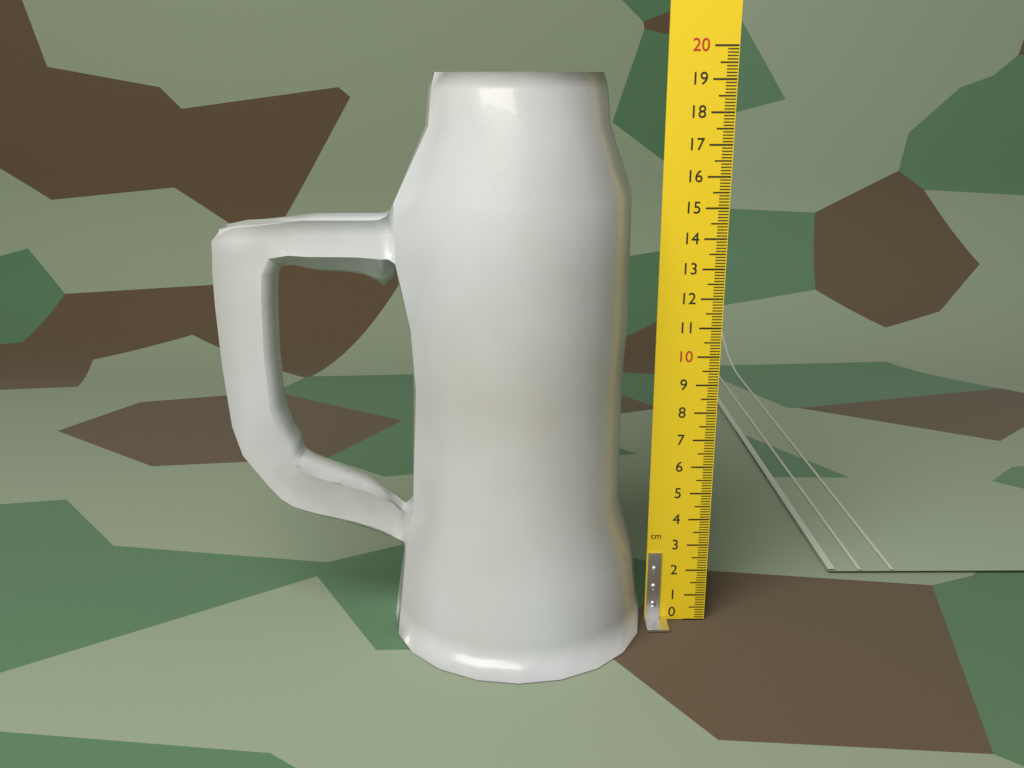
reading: 19.2 cm
